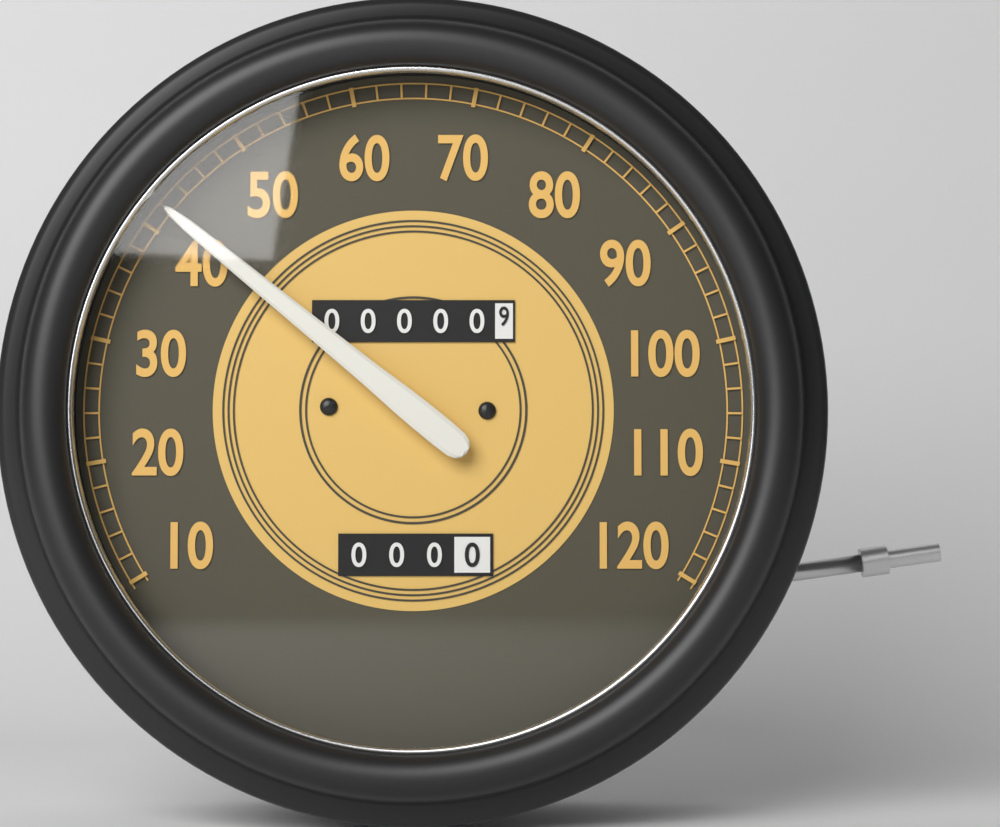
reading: 42 (no unit)
